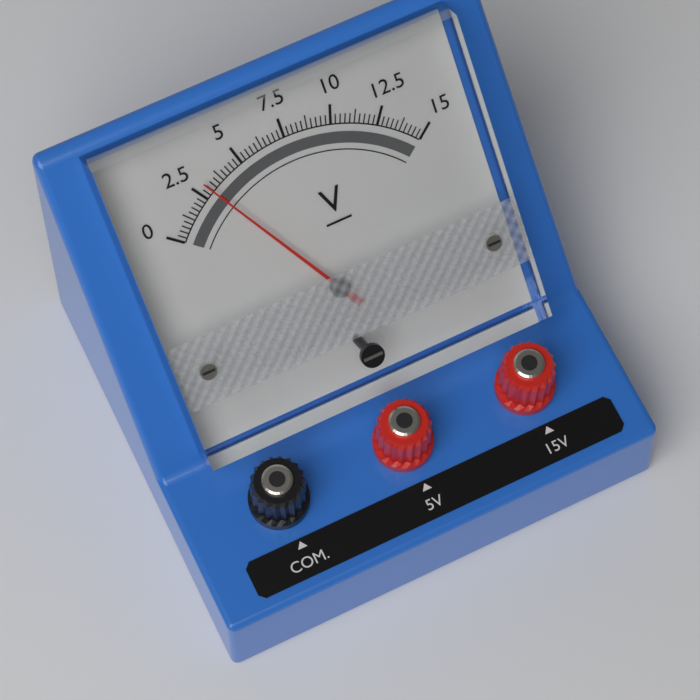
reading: 3.00 V
